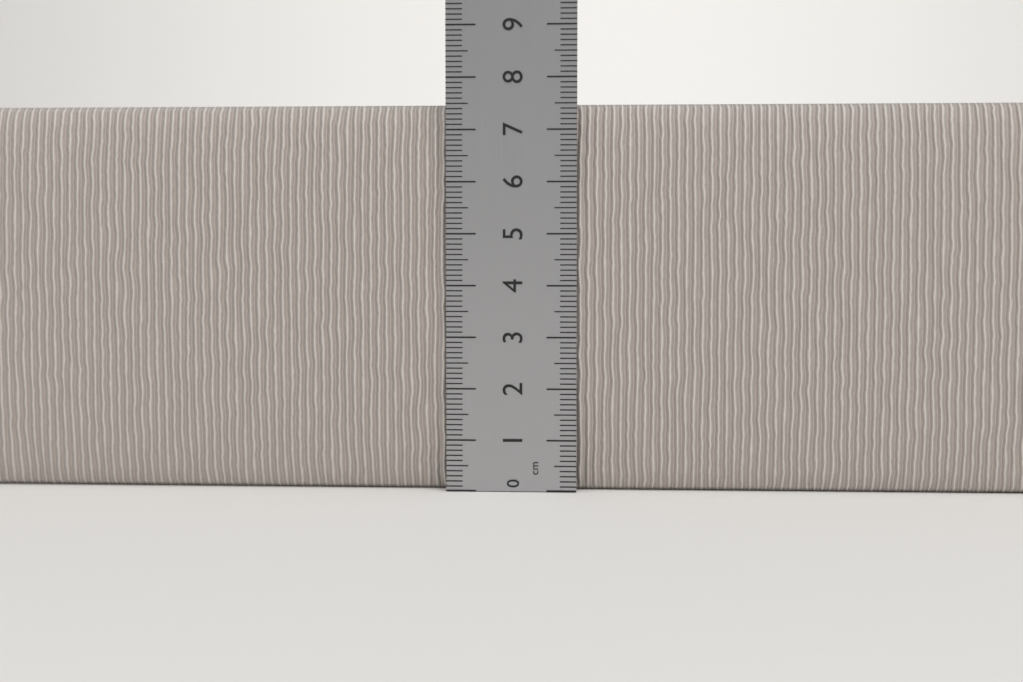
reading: 7.5 cm
